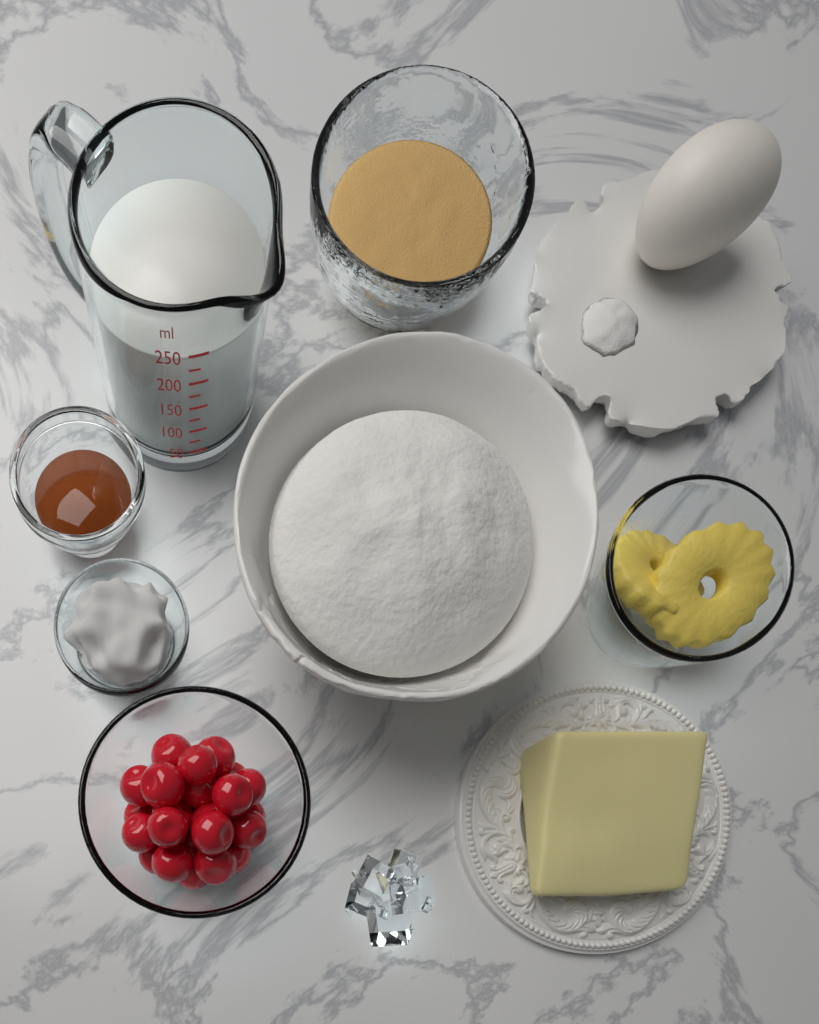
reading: 240 ml
